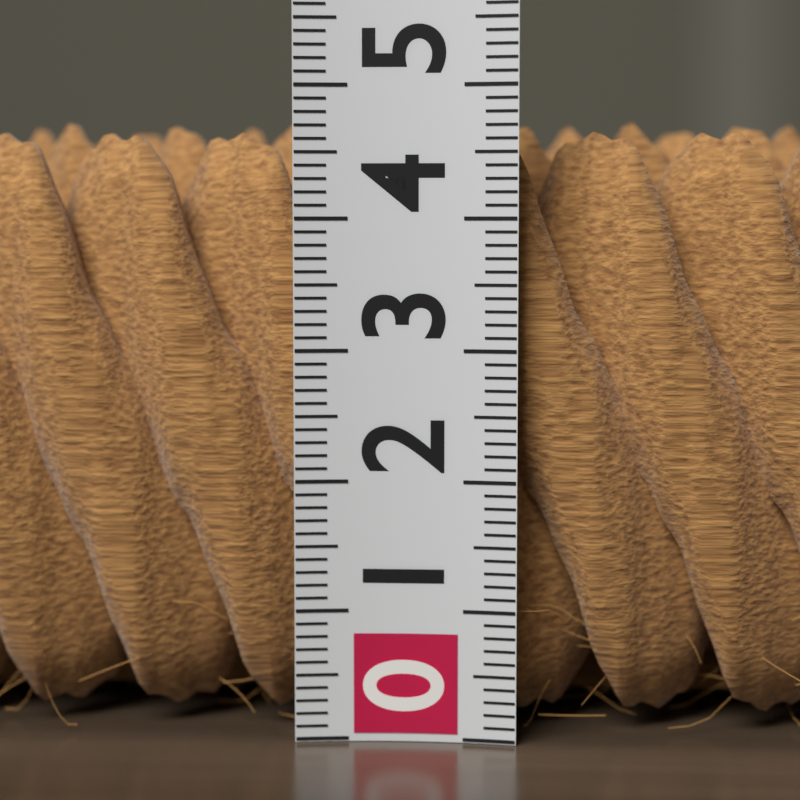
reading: 4.8 (no unit)
